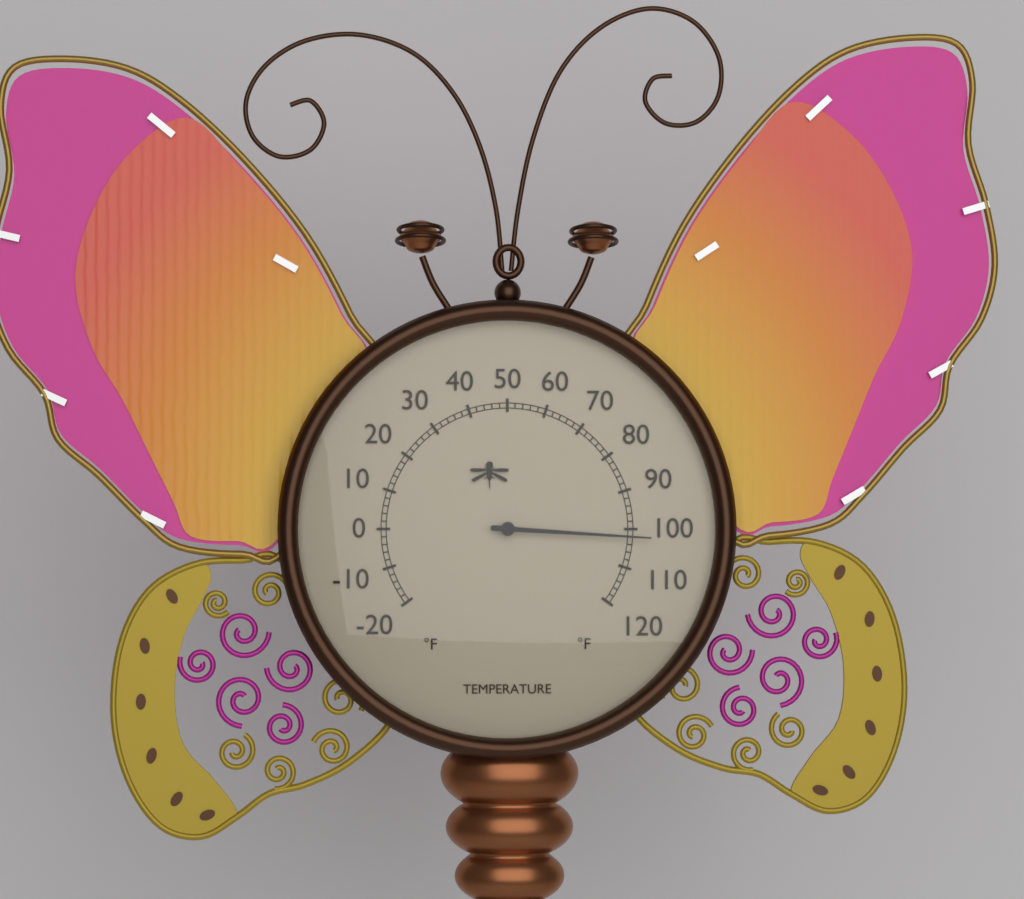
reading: 102 °F
